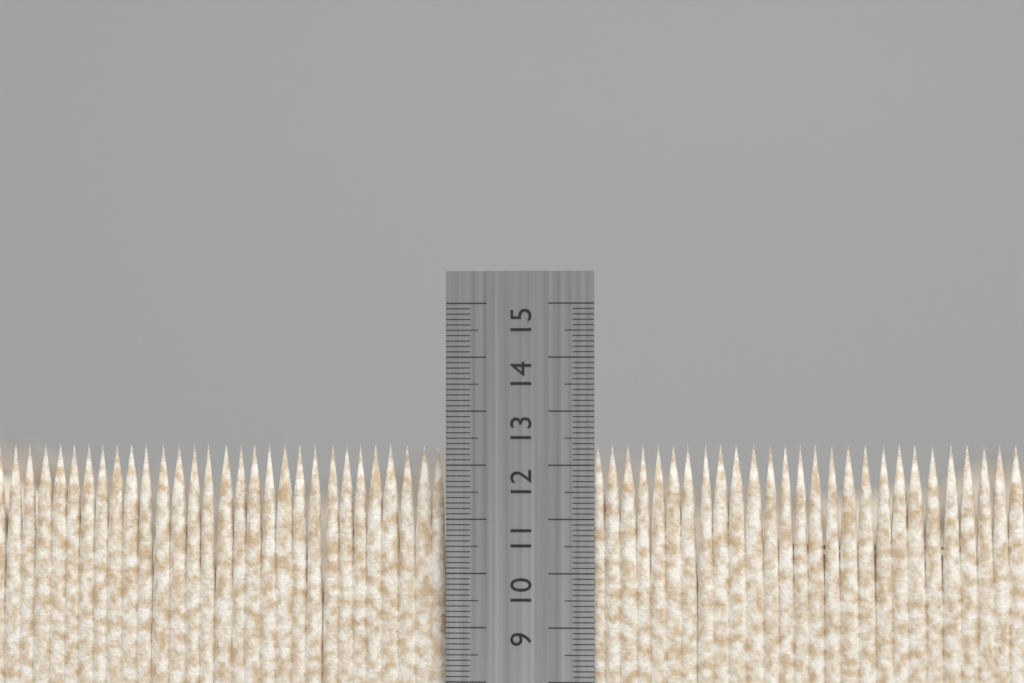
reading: 12.4 cm
